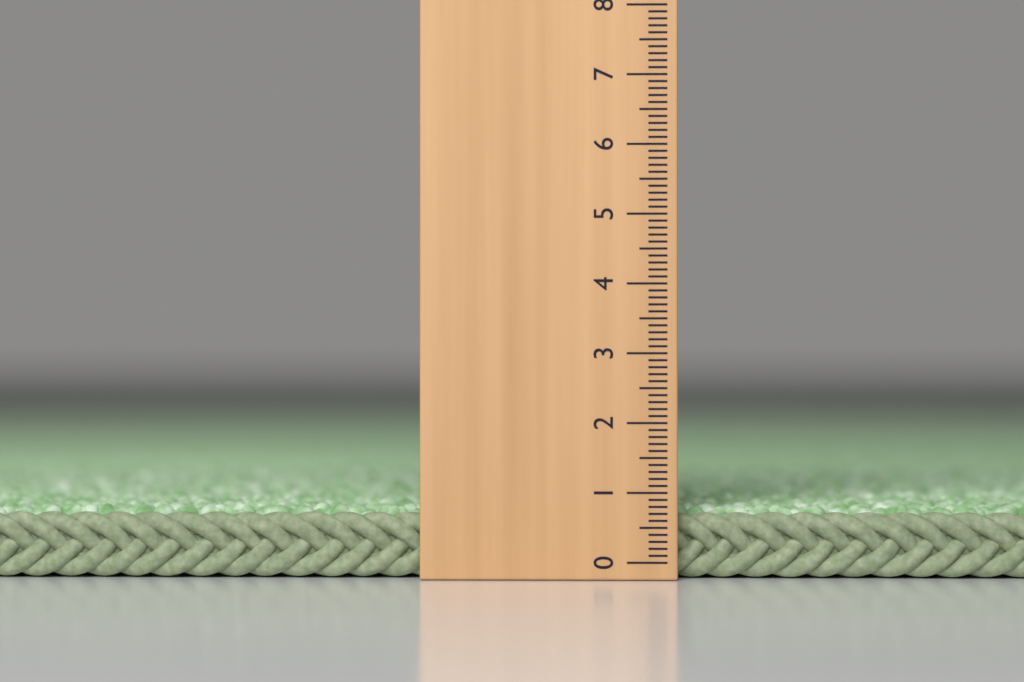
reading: 0.9 (no unit)
